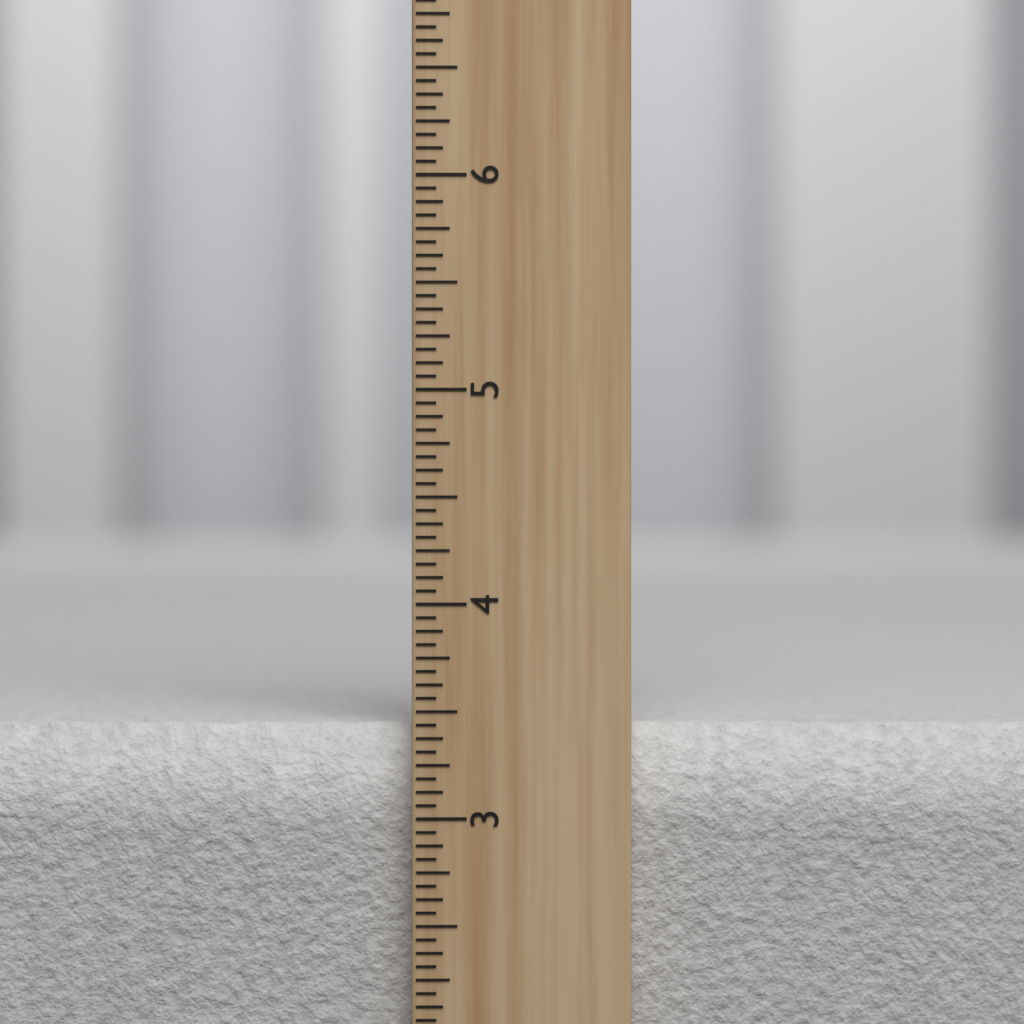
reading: 3.4375 inch
